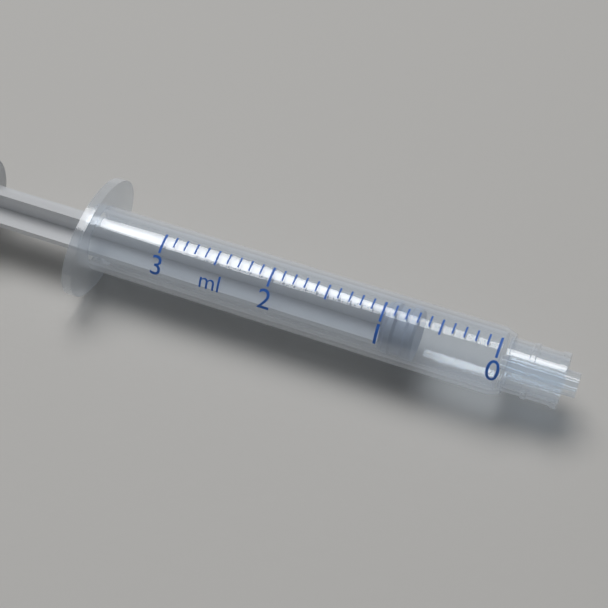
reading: 0.7 ml
